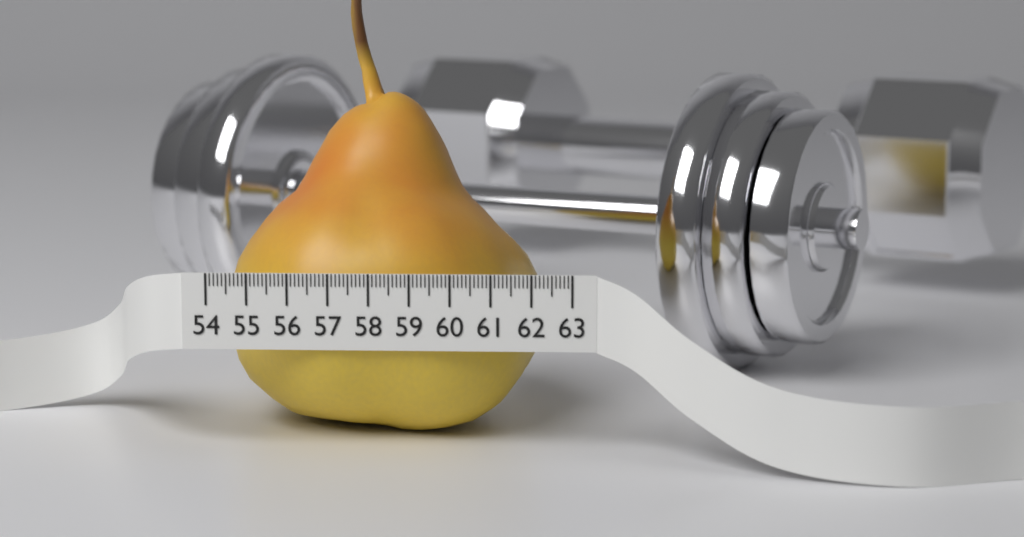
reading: 62.2 (no unit)
